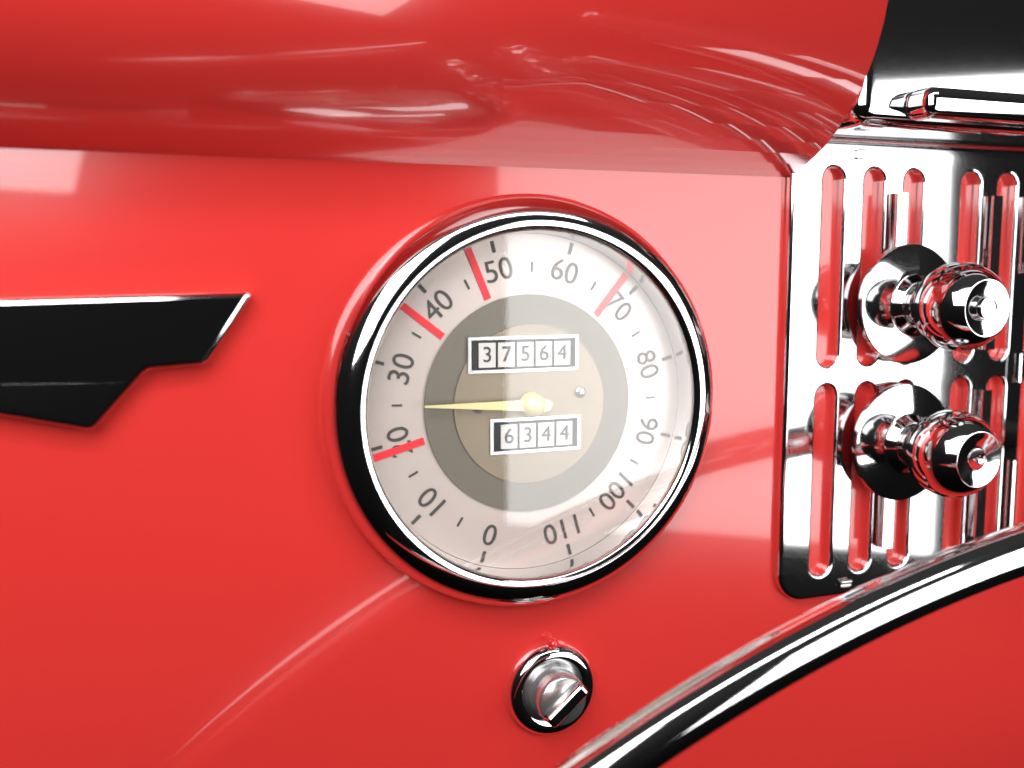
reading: 25 mph
